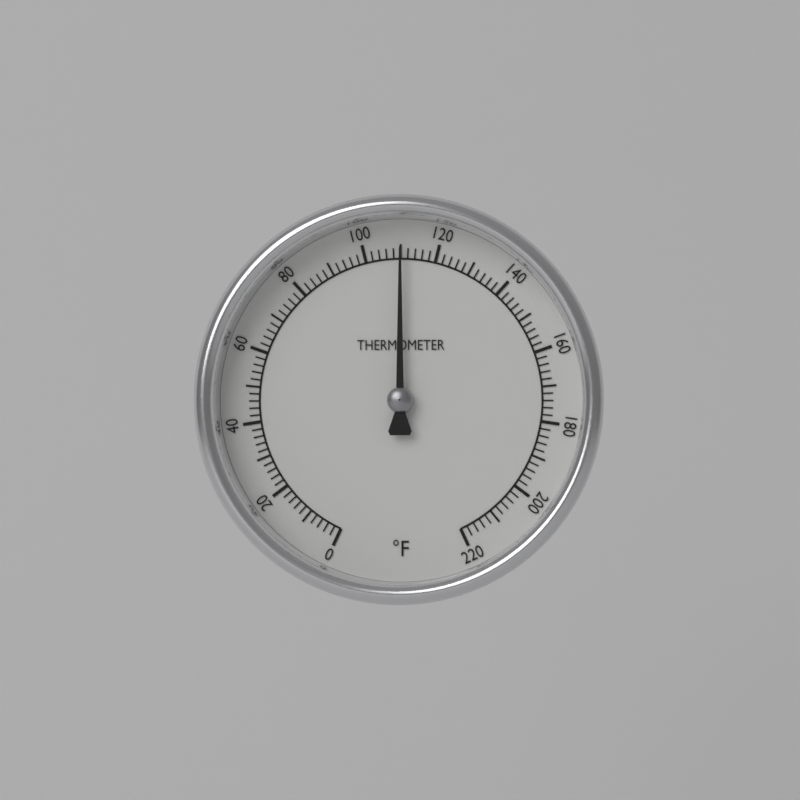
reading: 110 °F
